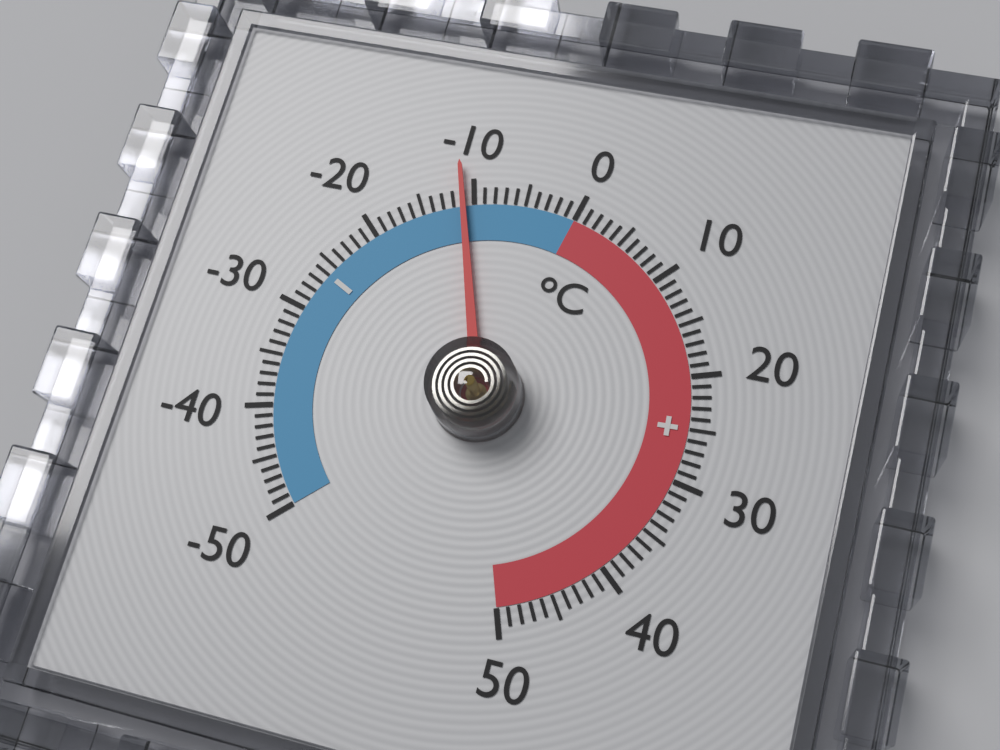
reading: -11 °C
